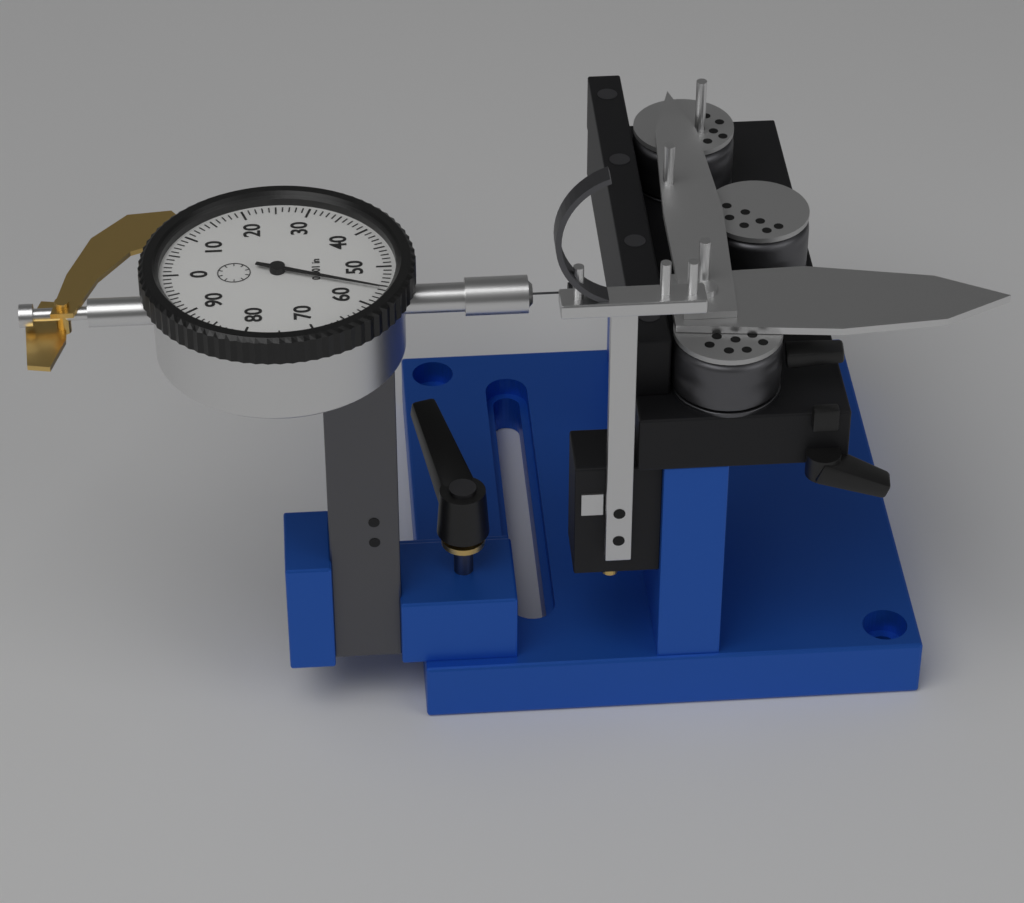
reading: 0.056 in
